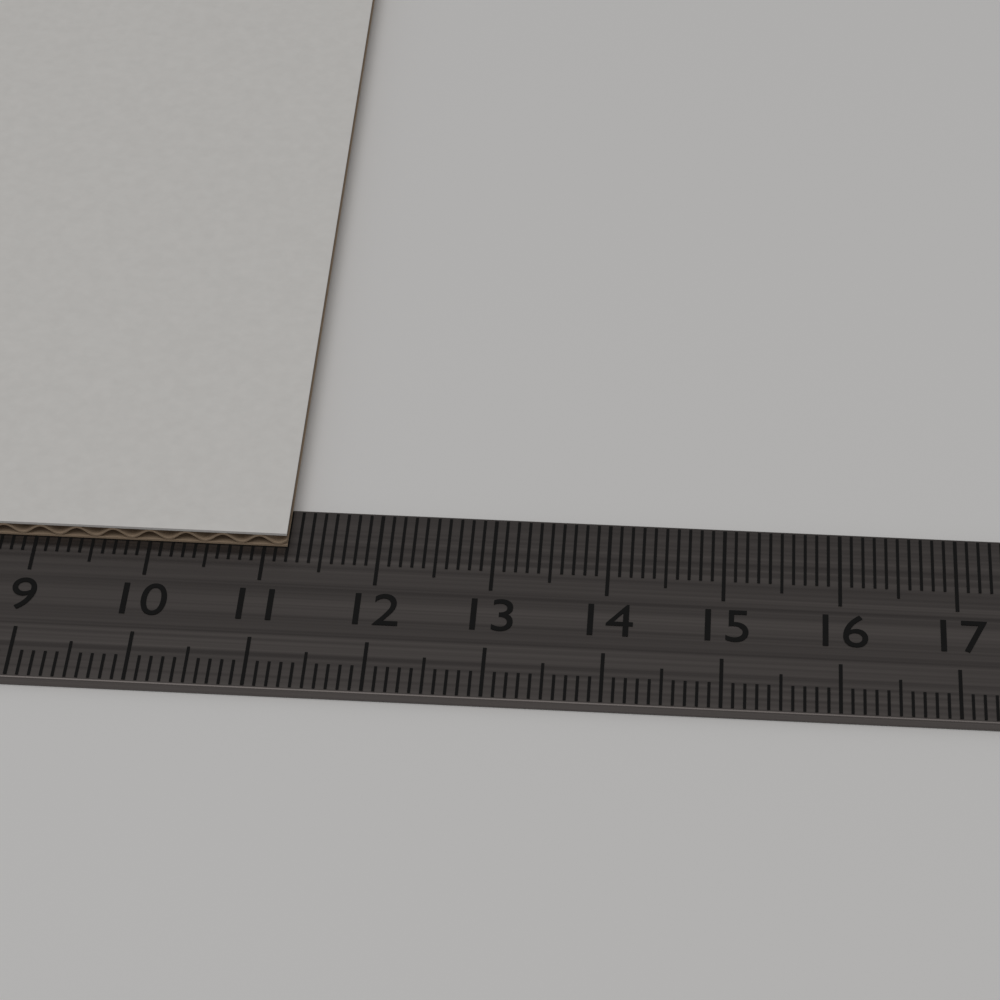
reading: 11.2 cm
